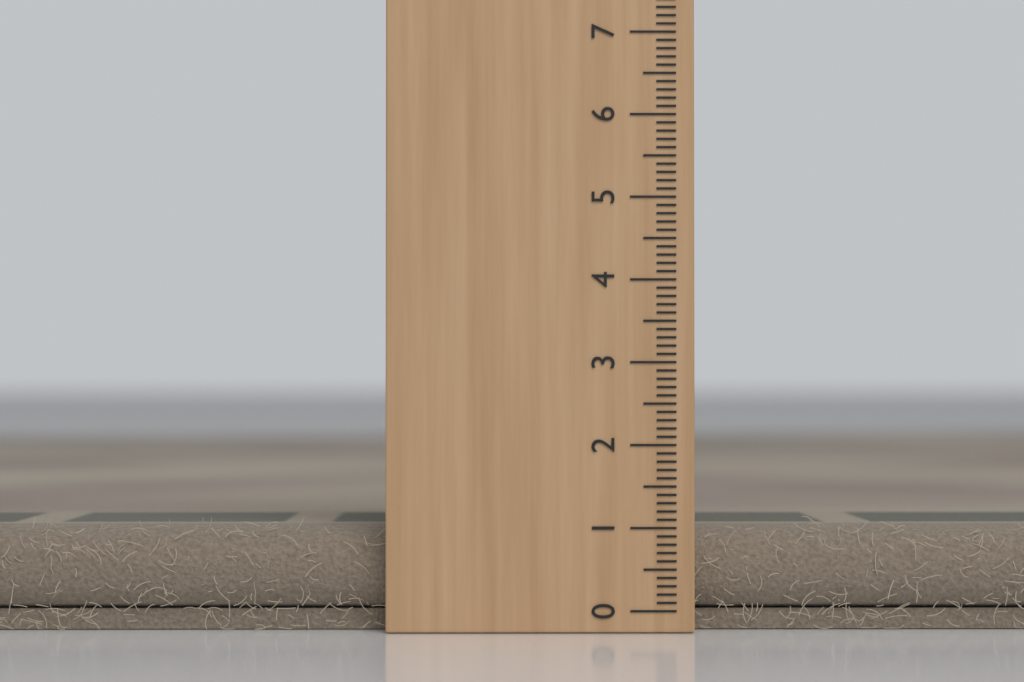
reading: 1.0 (no unit)
